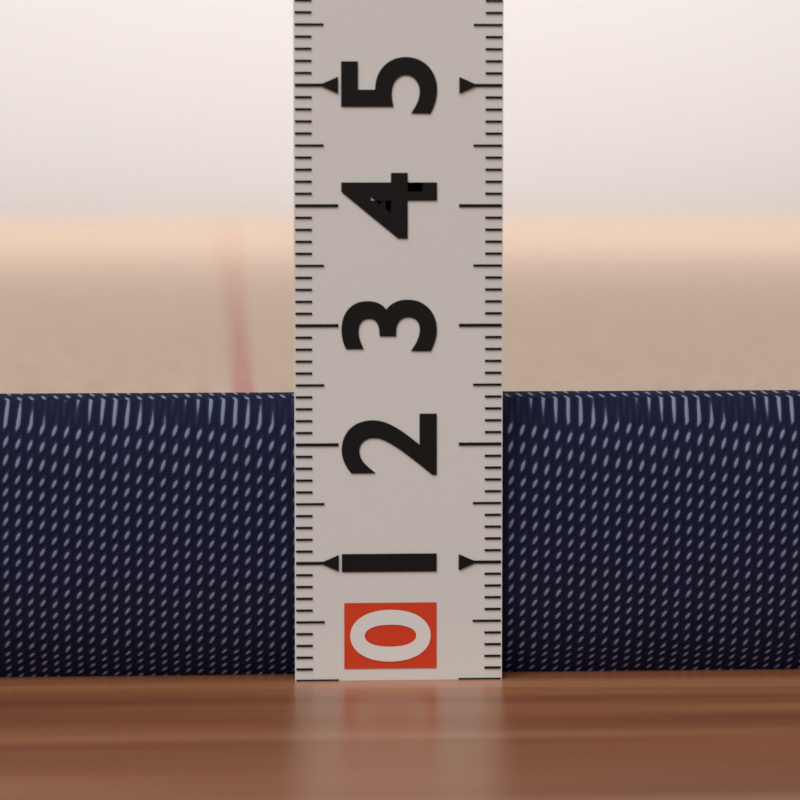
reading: 2.4 (no unit)
